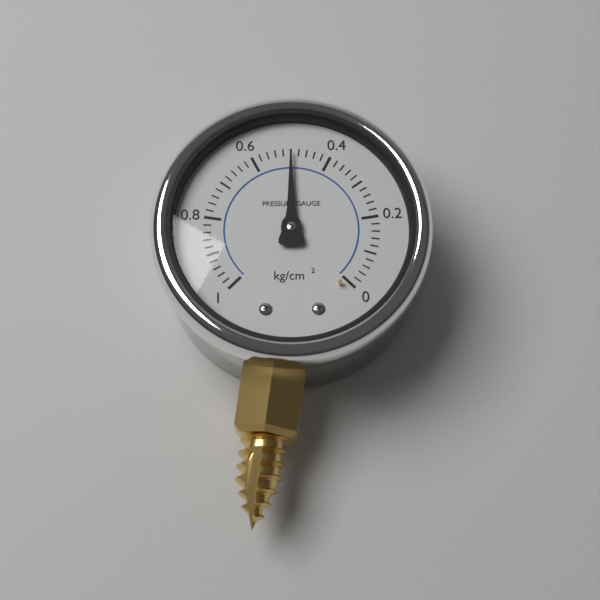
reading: 0.50 kg/cm²
